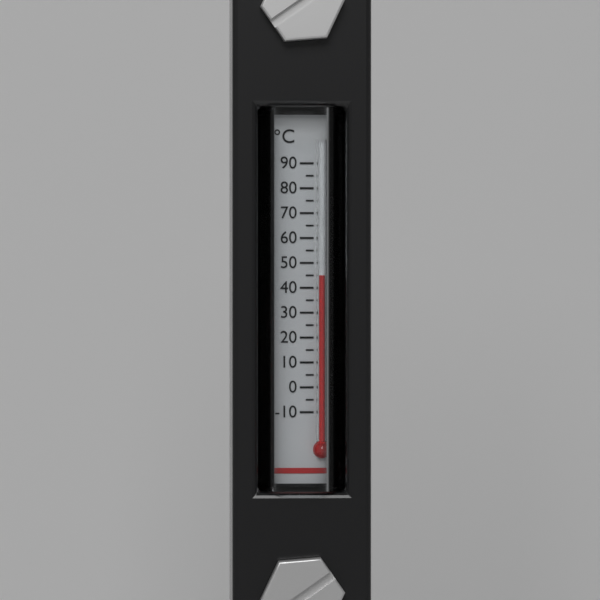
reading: 45 °C
